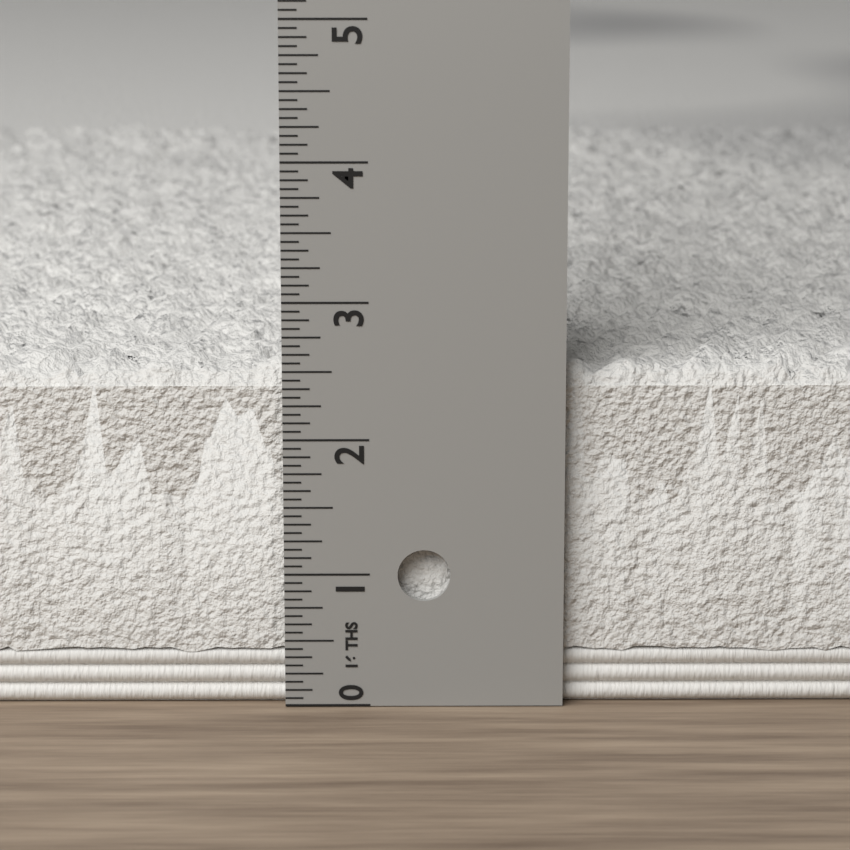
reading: 2.6250 in
